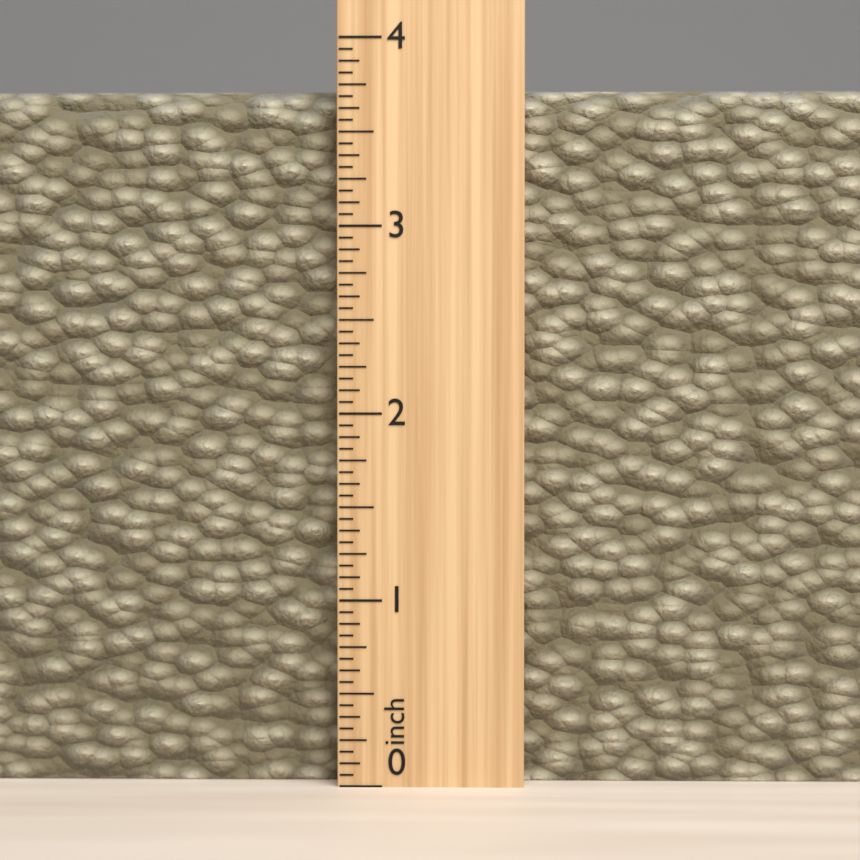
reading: 3.7500 inch
